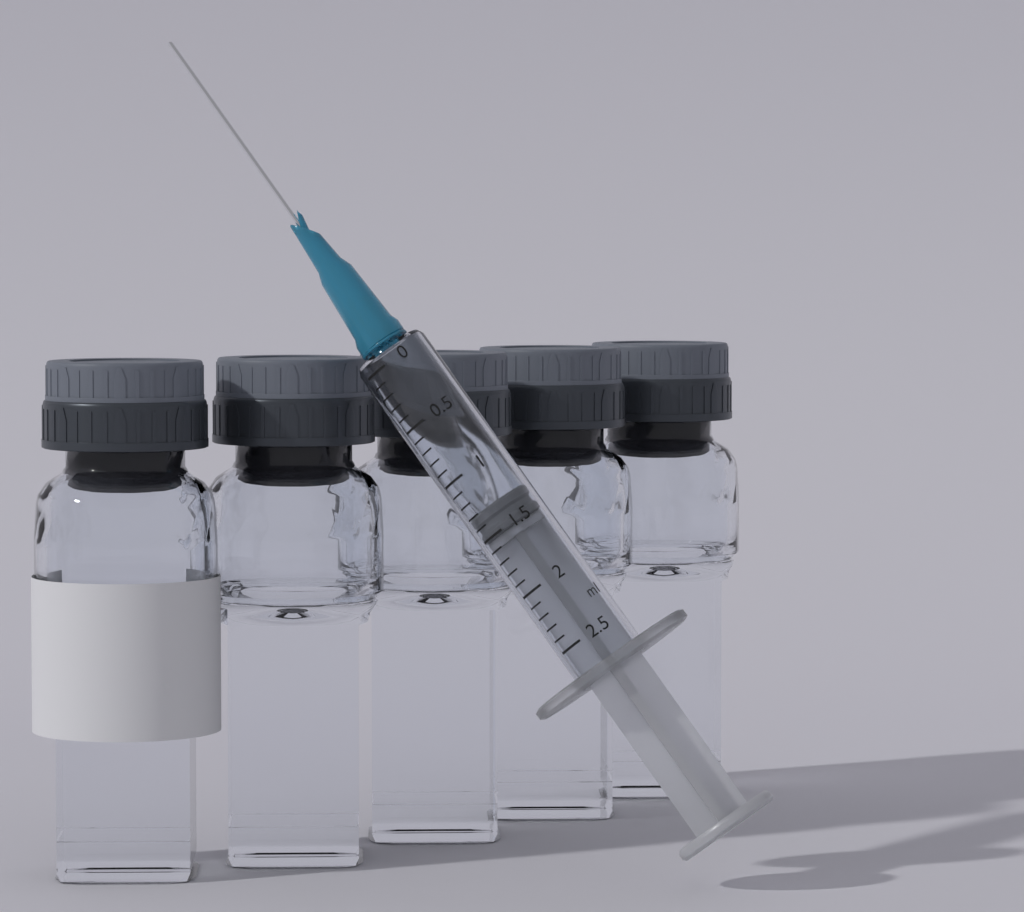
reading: 1.3 ml
